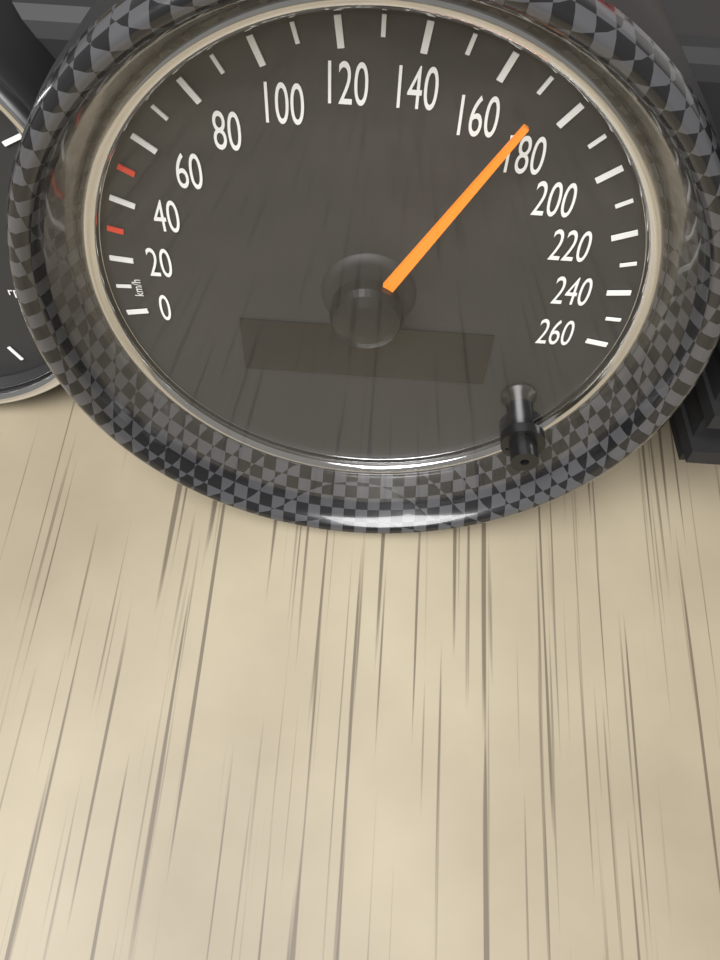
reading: 170 km/h
